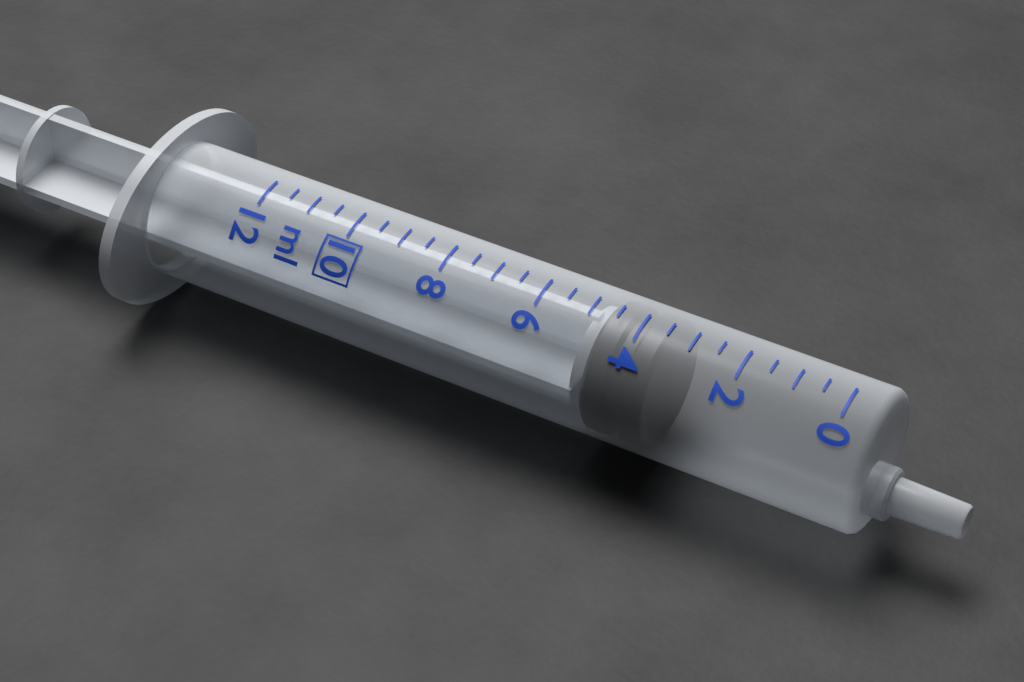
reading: 3.5 ml
